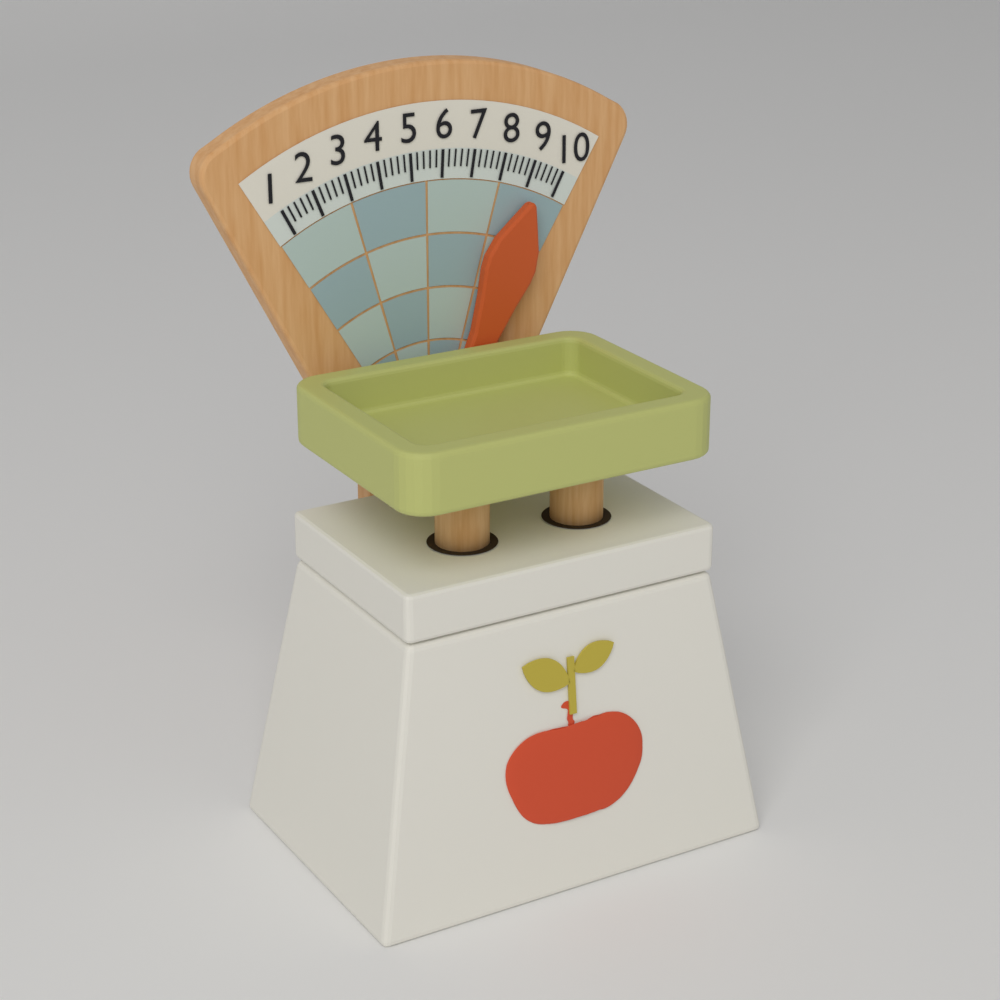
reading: 9.2 (no unit)
